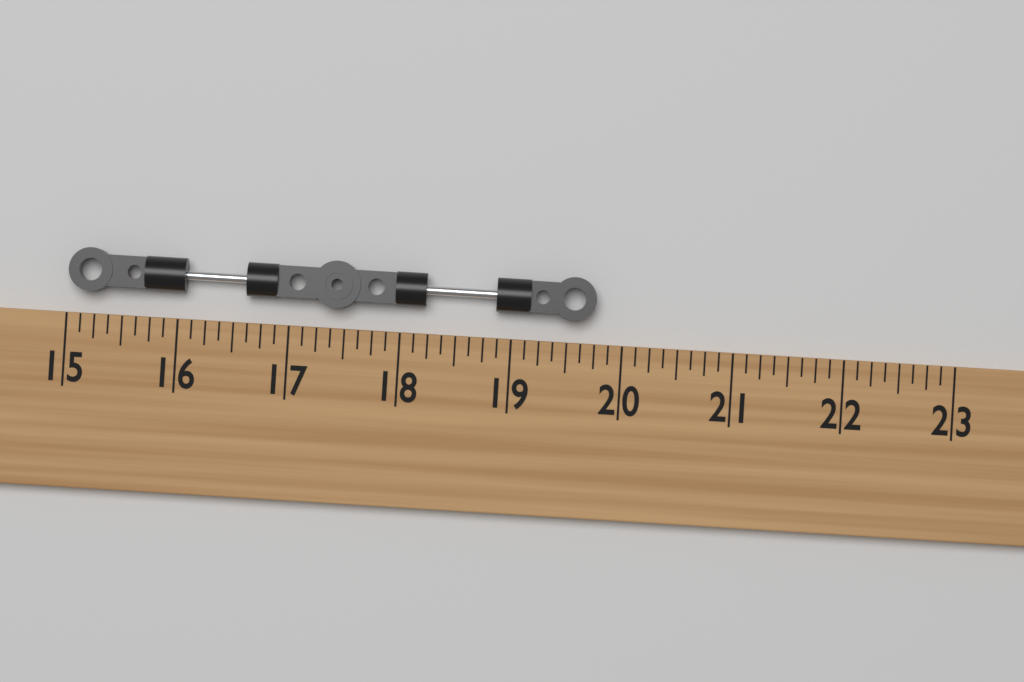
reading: 19.750 (no unit)
